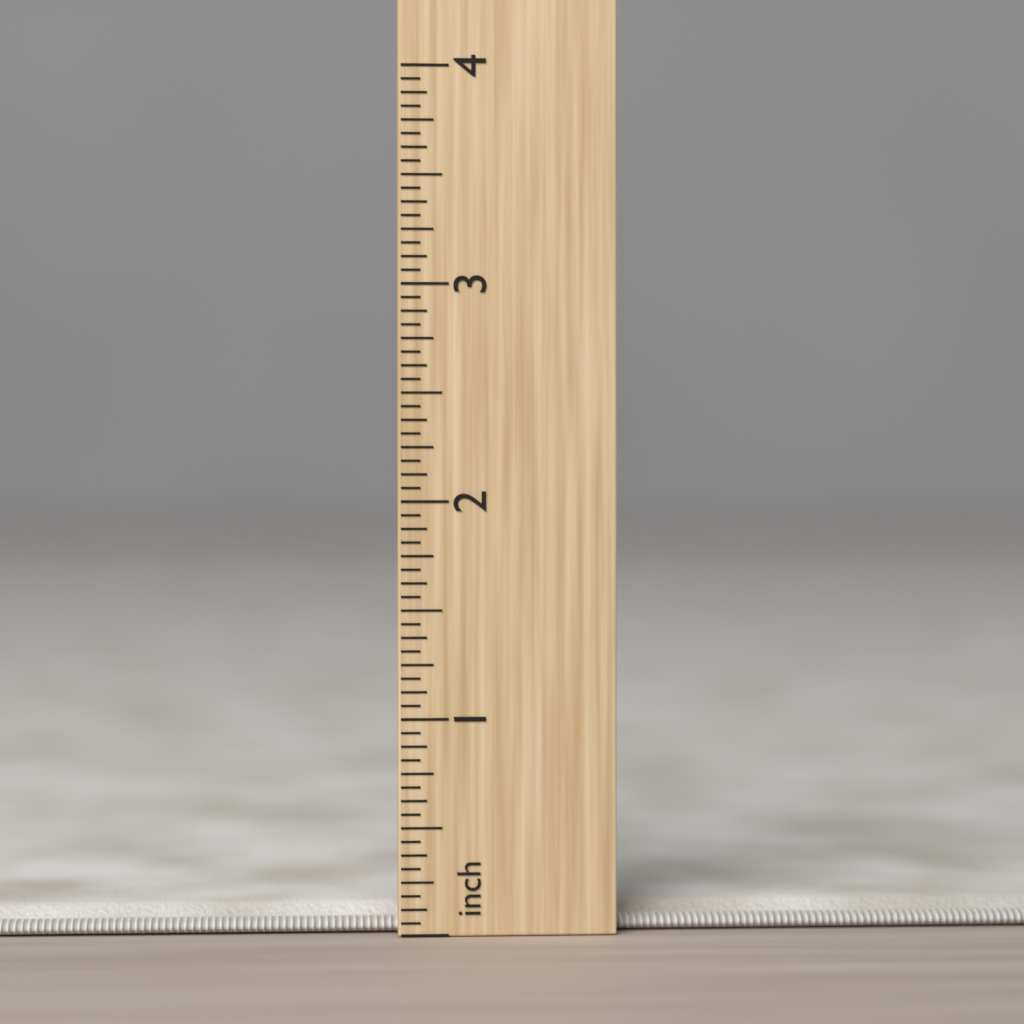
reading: 0.1250 in
